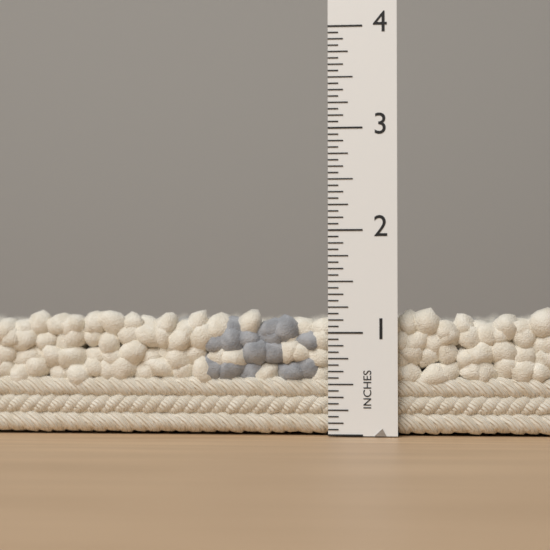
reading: 1.2500 in
